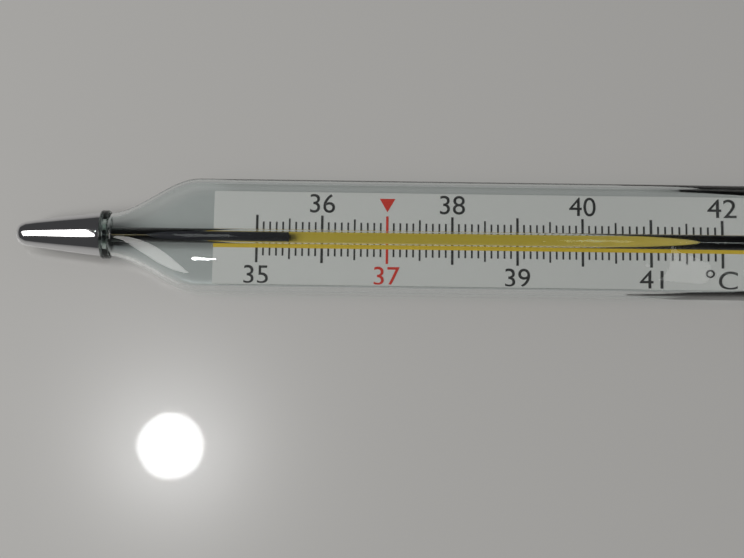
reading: 35.5 °C
